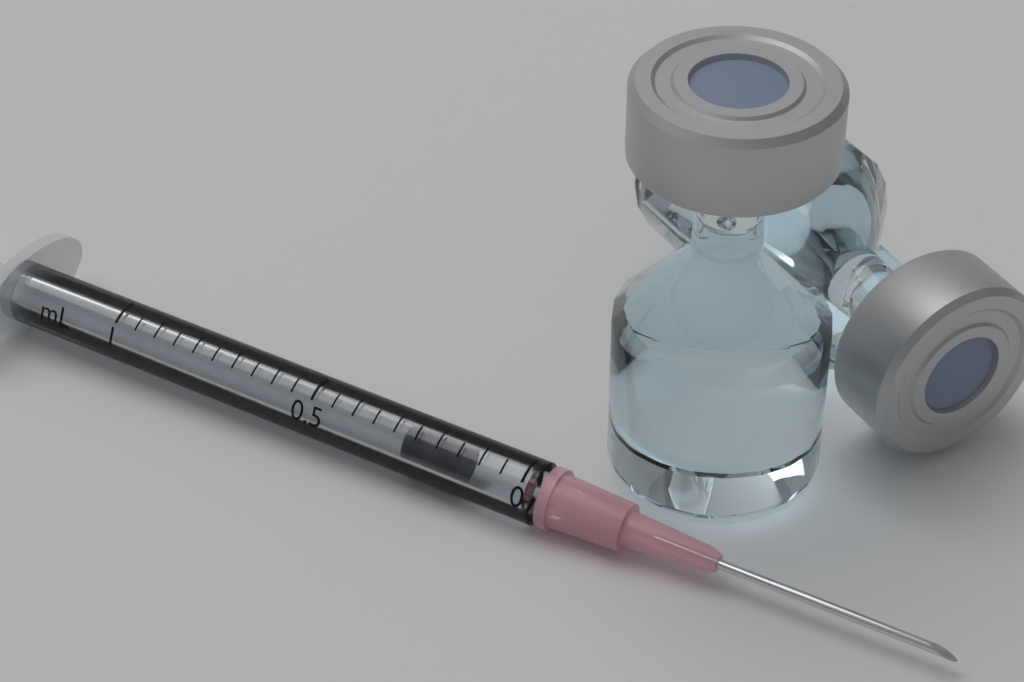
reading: 0.15 mL
